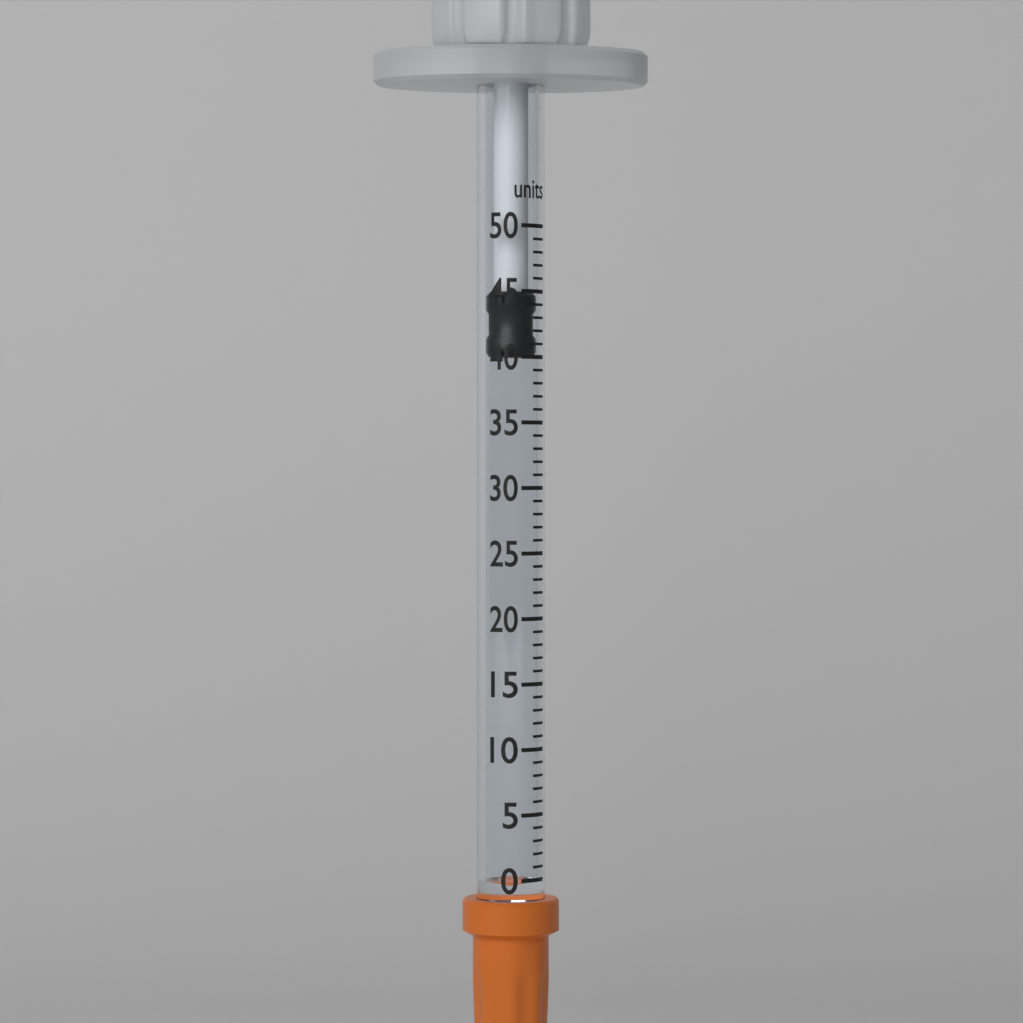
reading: 40 units
